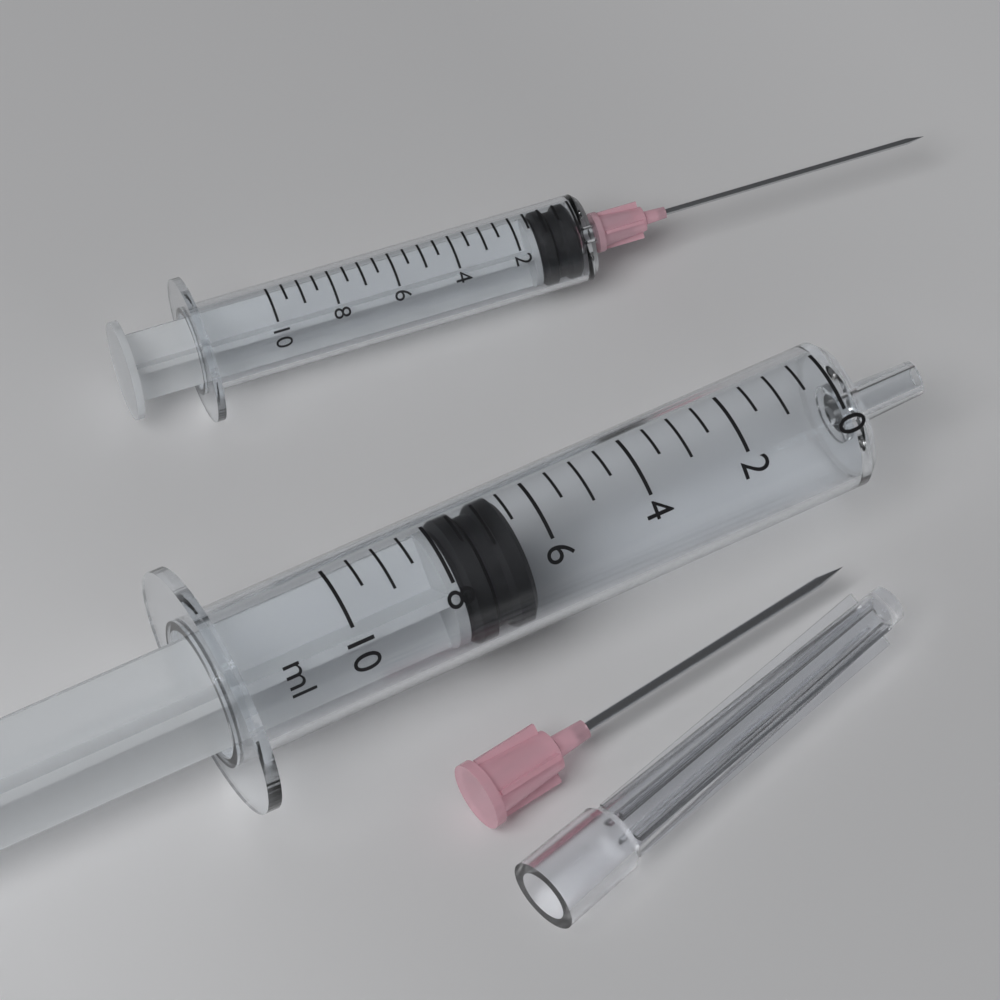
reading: 6.5 ml
